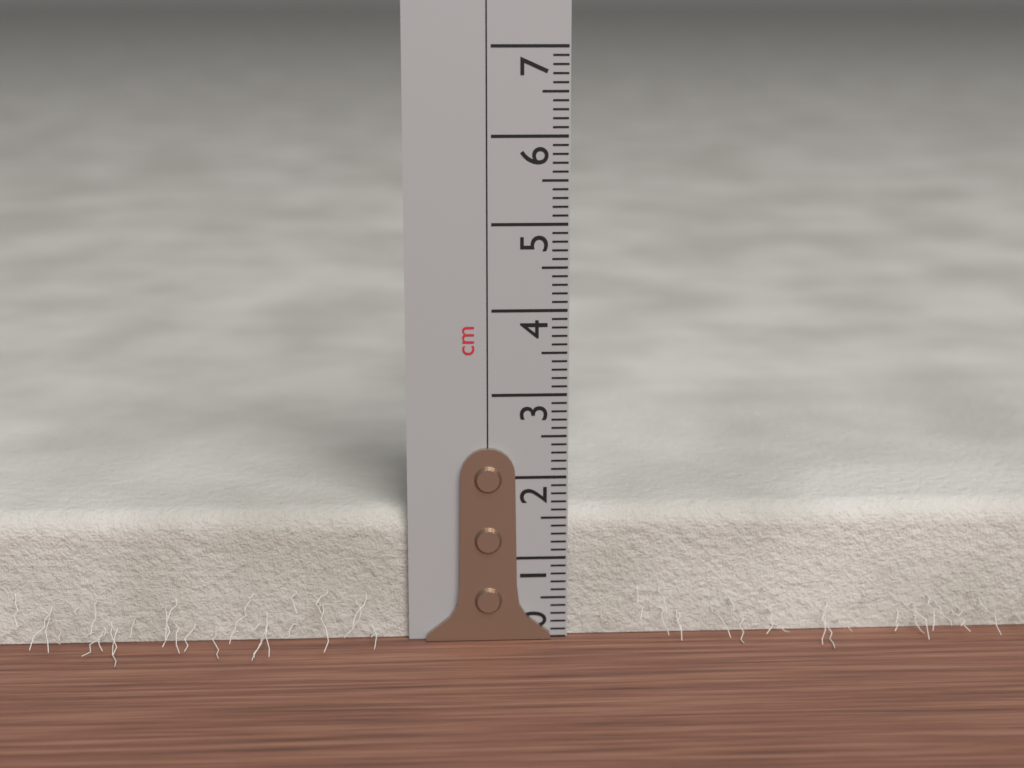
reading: 1.6 cm
